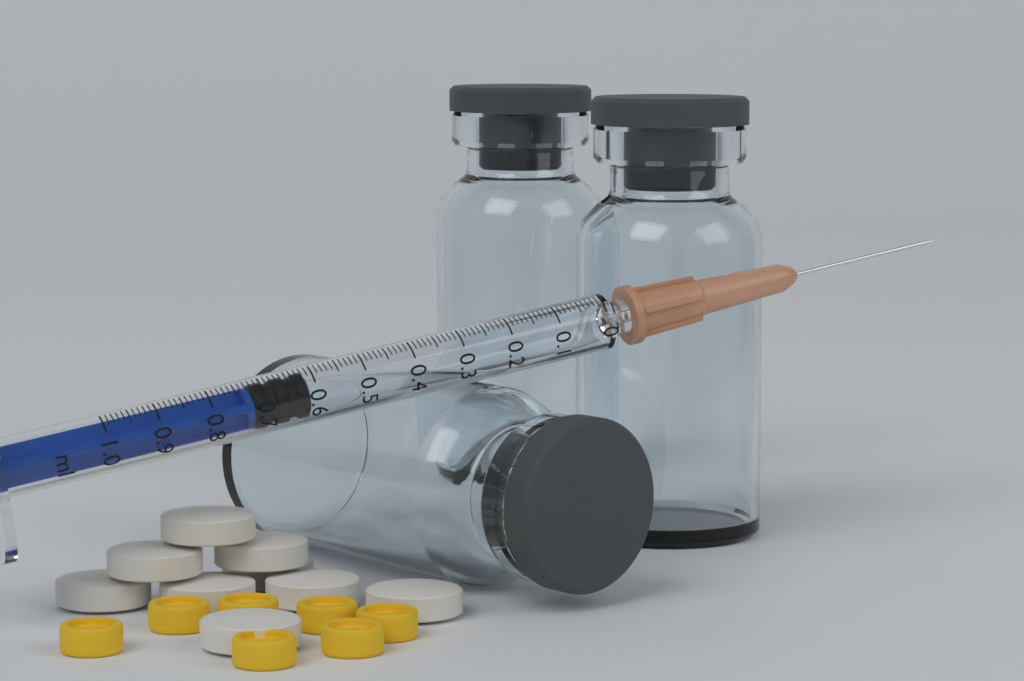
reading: 0.61 ml
